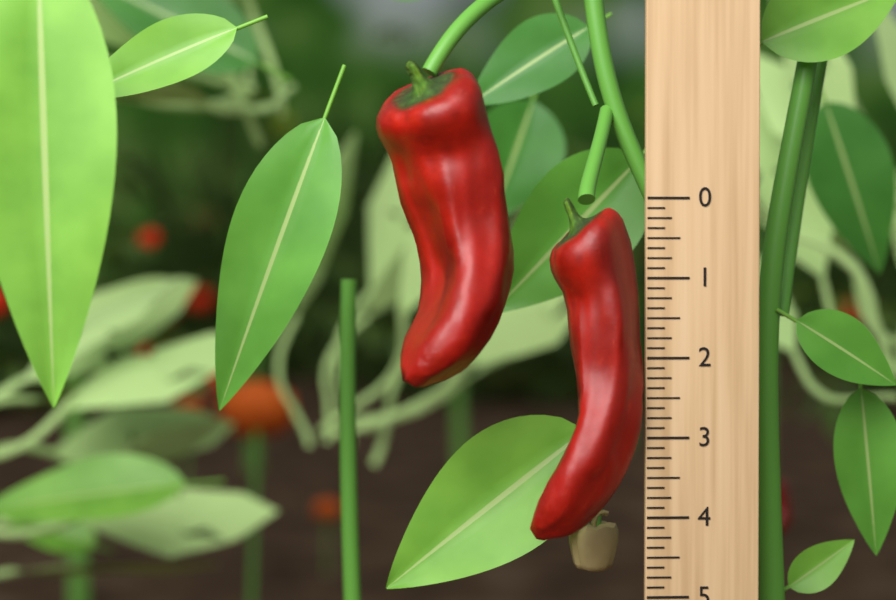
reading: 4.250 (no unit)
